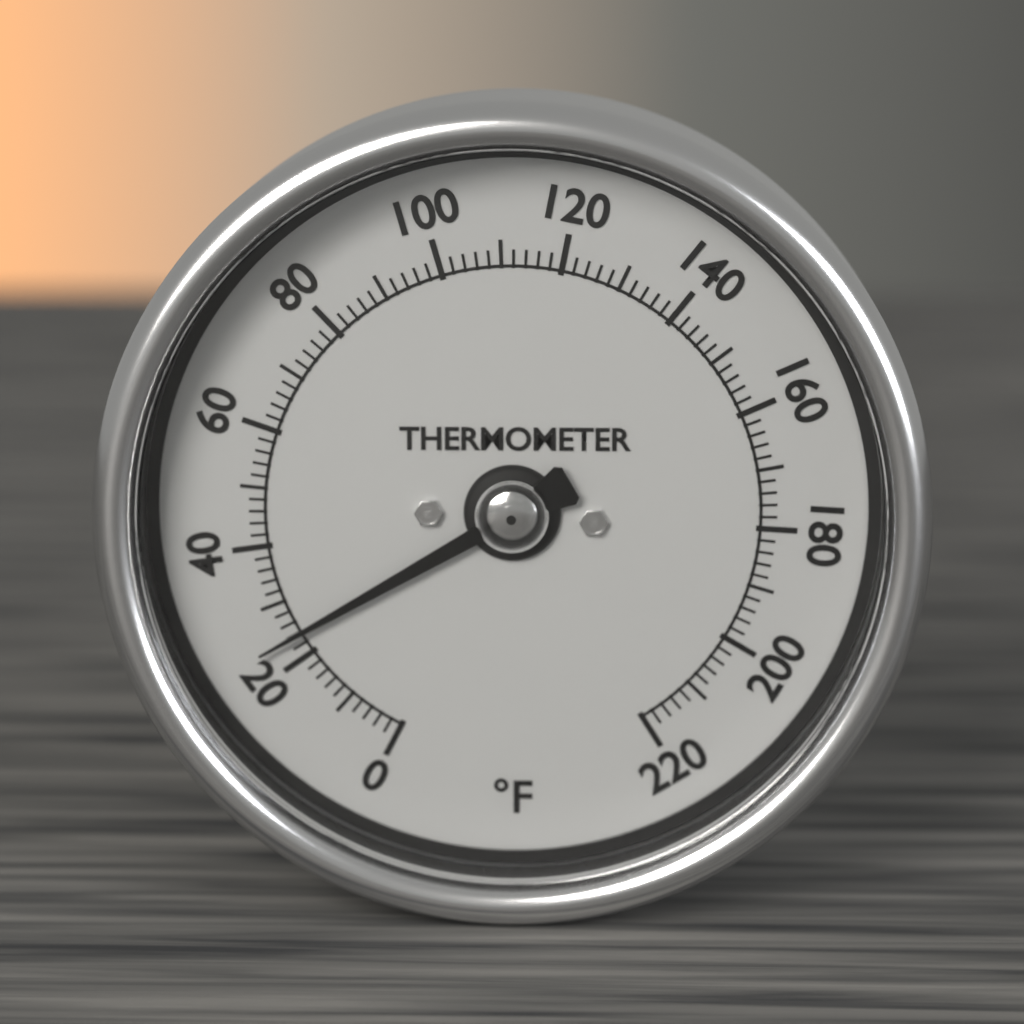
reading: 24 °F
